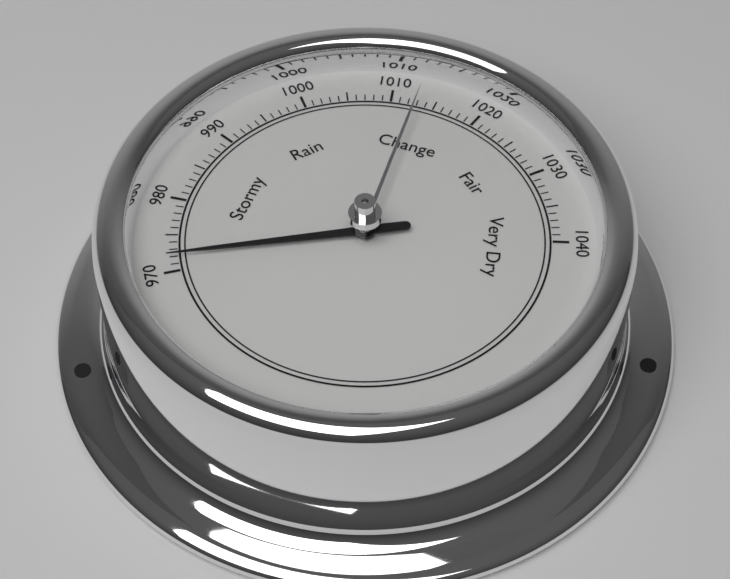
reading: 972 (no unit)
